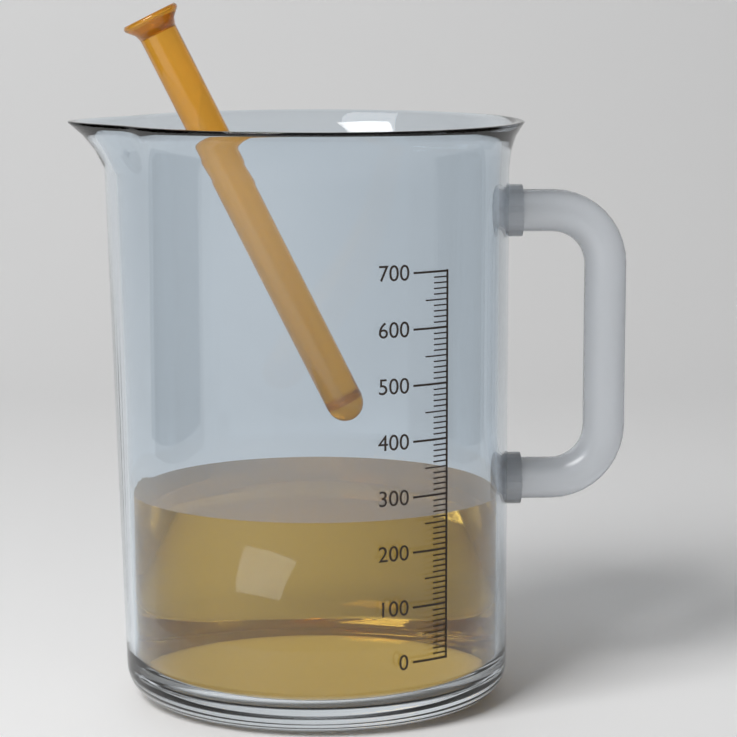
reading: 260 (no unit)
